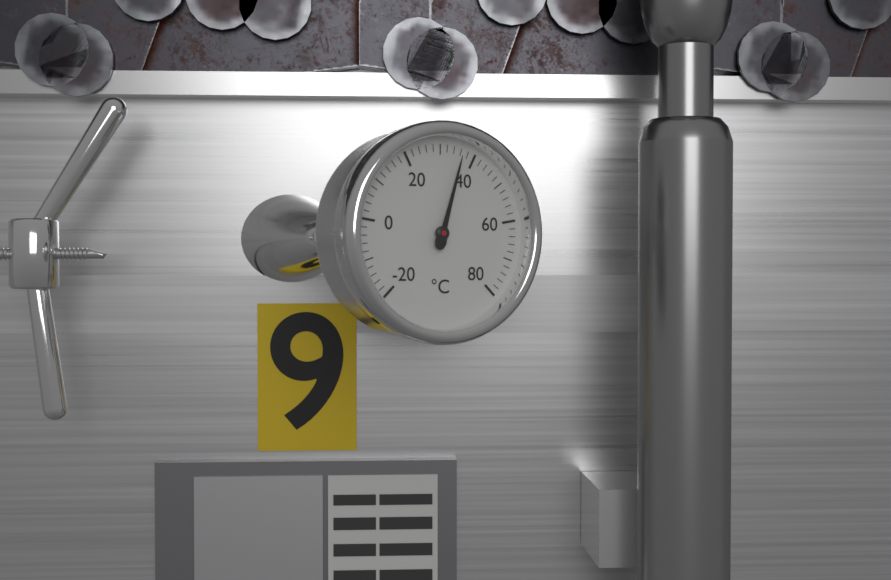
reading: 36 °C
